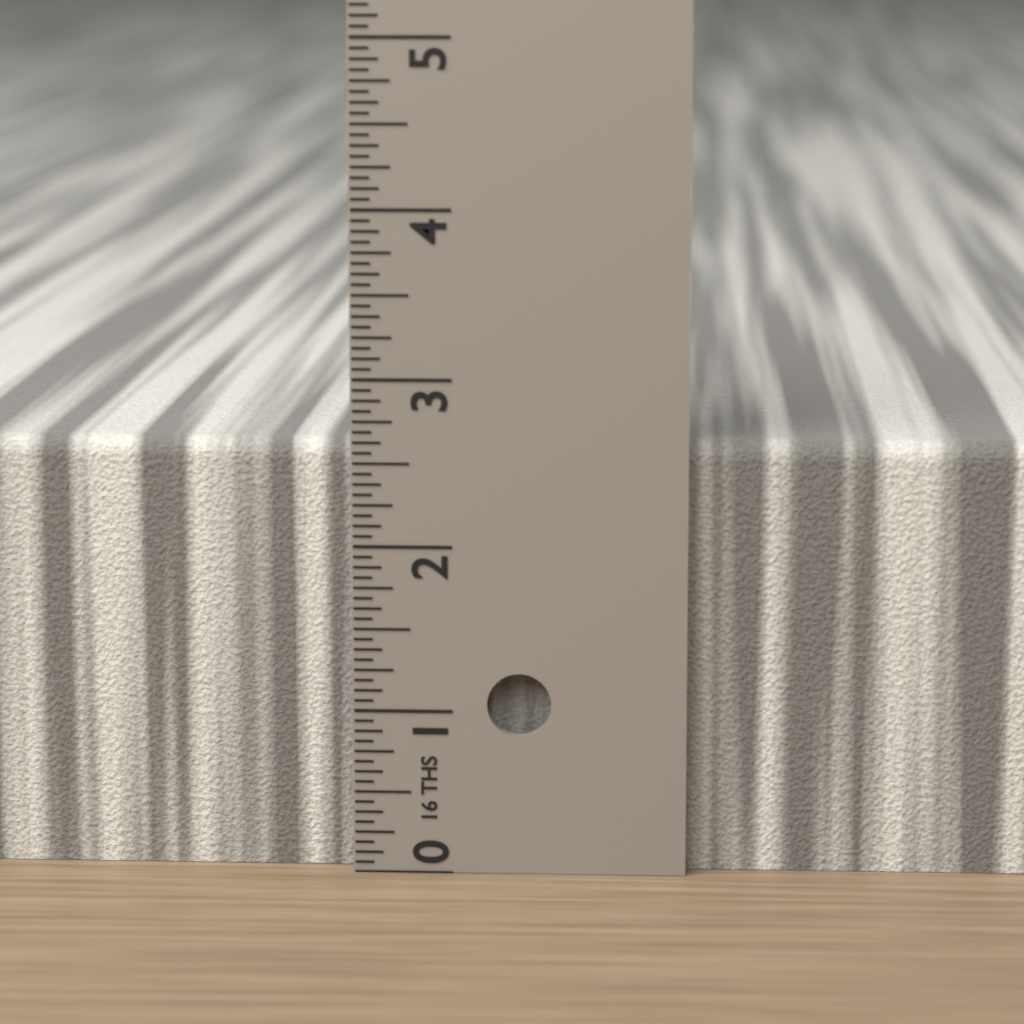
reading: 2.6250 in
